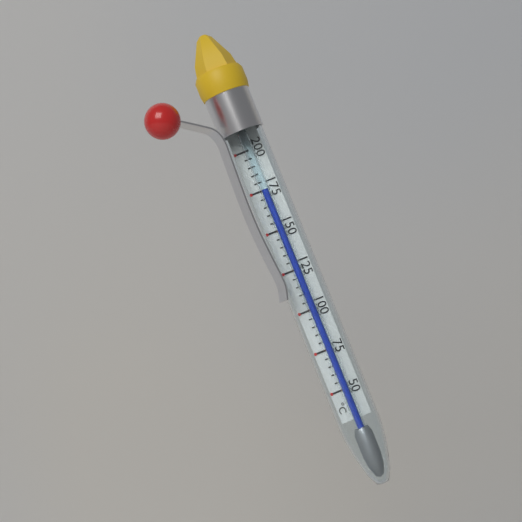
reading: 175 °C
